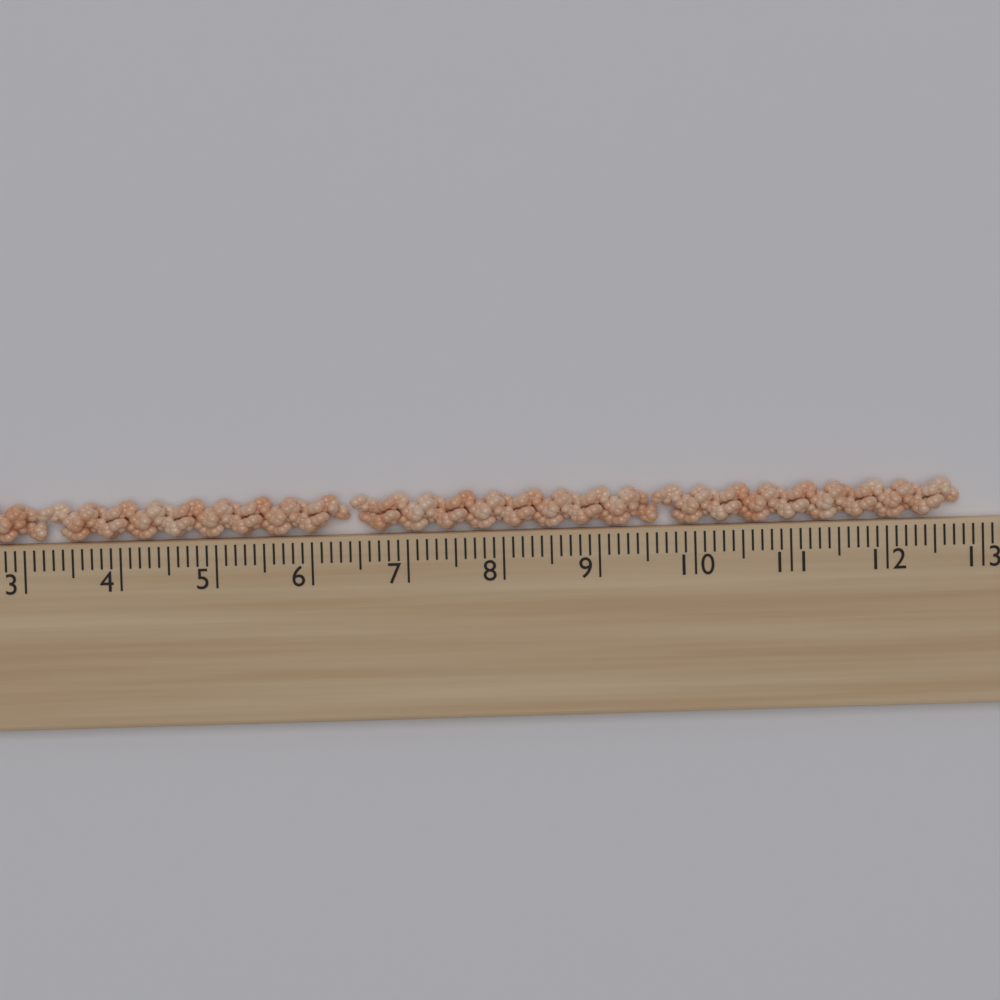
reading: 12.8 cm
